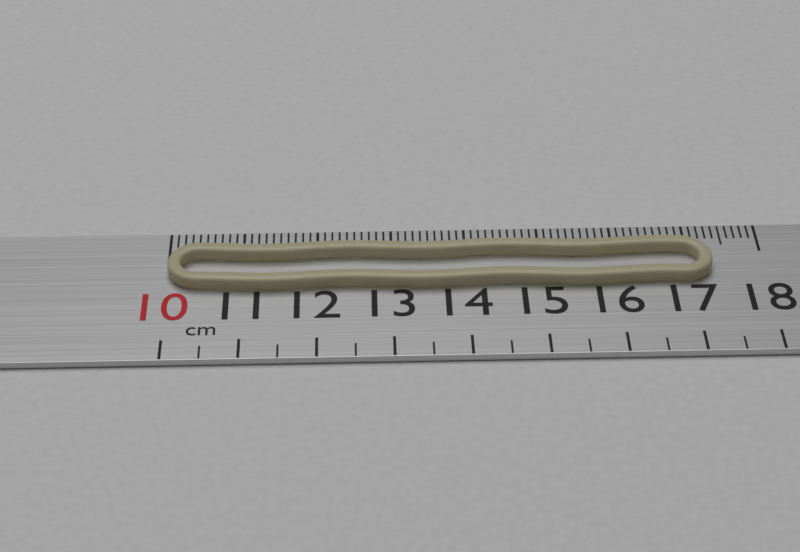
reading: 17.3 cm
